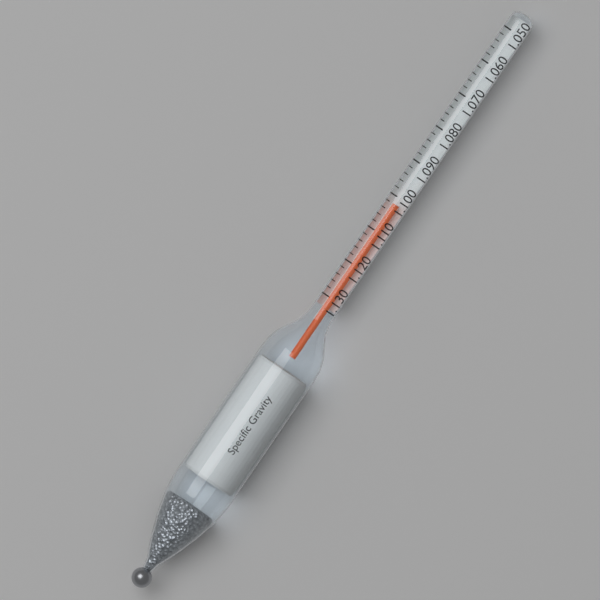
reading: 1.102 (no unit)
